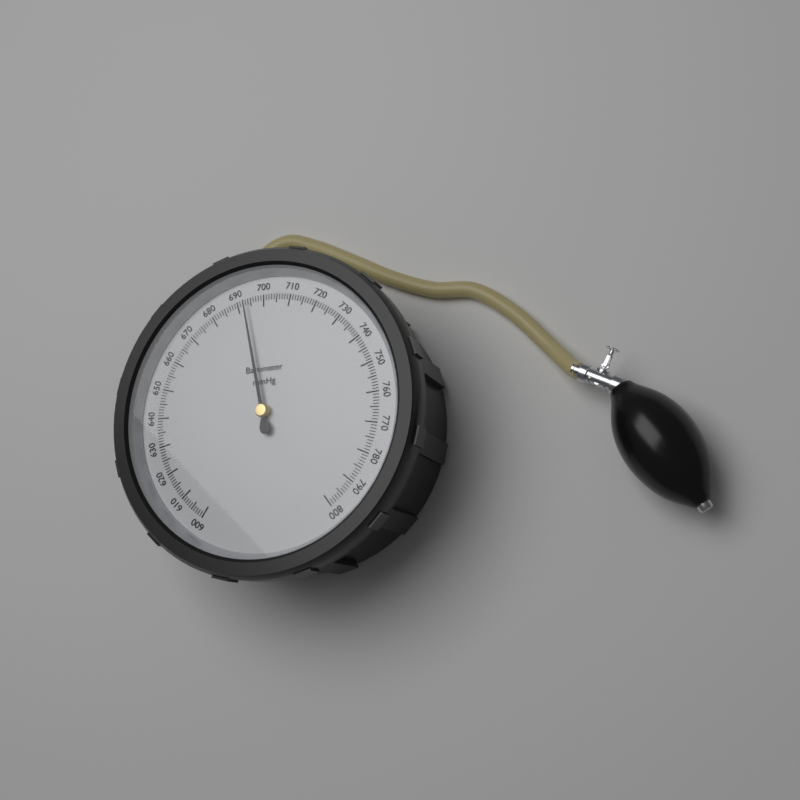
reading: 693 mmHg
